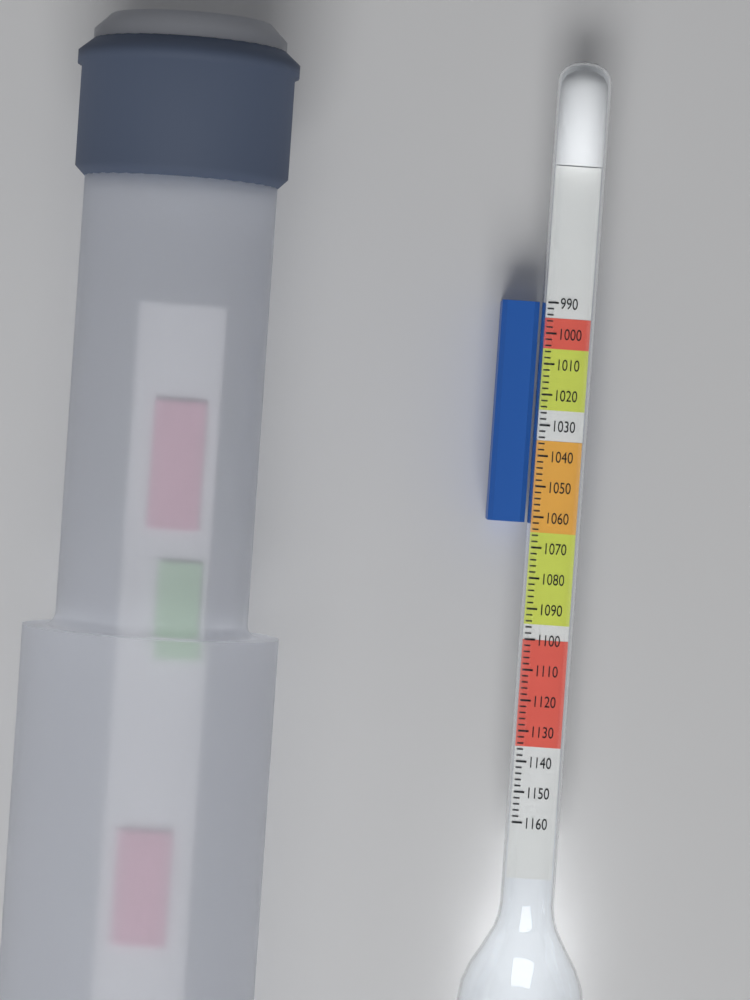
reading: 1062 (no unit)
